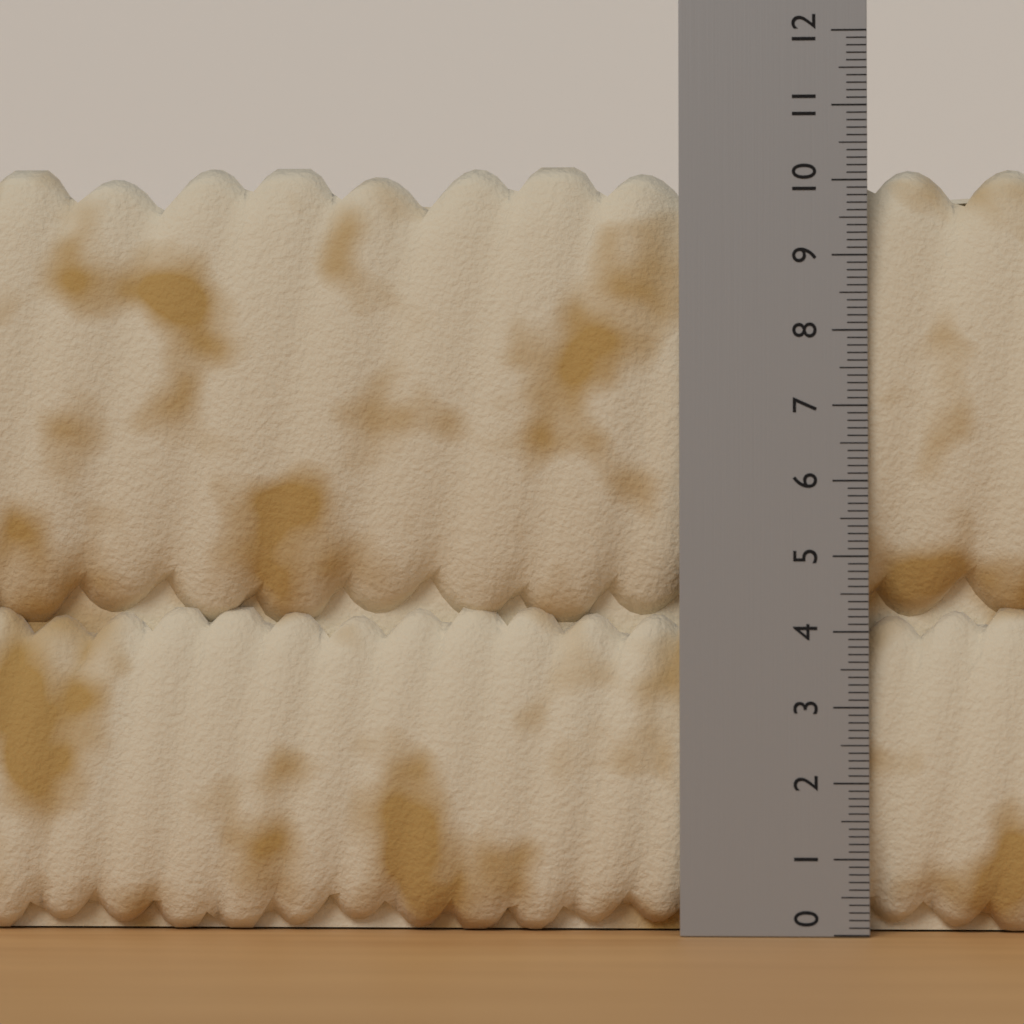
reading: 10.3 (no unit)
